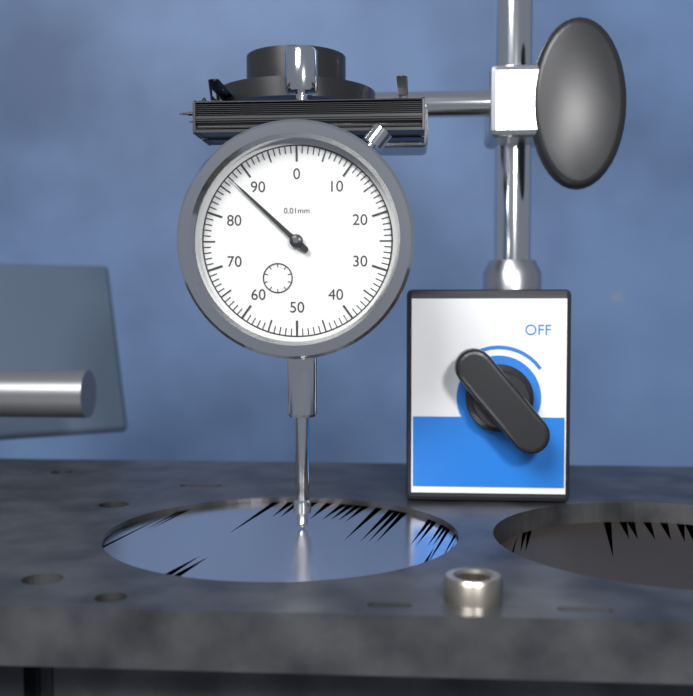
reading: 87 0.01mm
